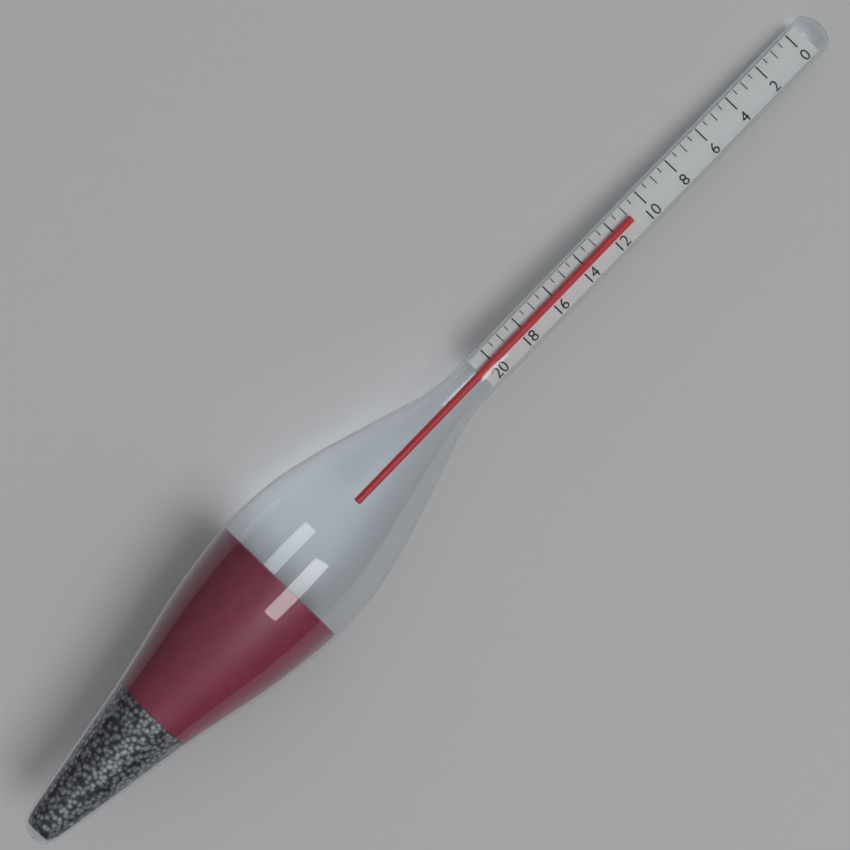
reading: 11.0 (no unit)
